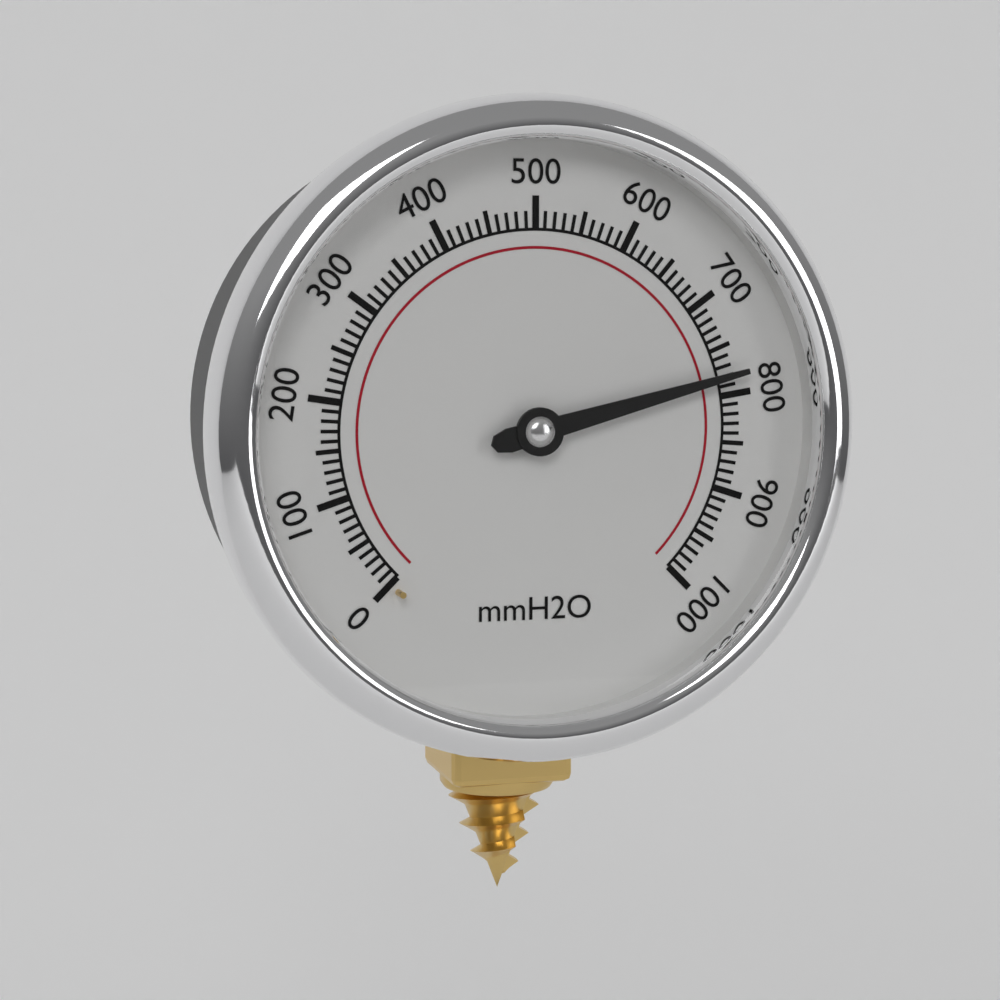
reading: 780 mmH2O
